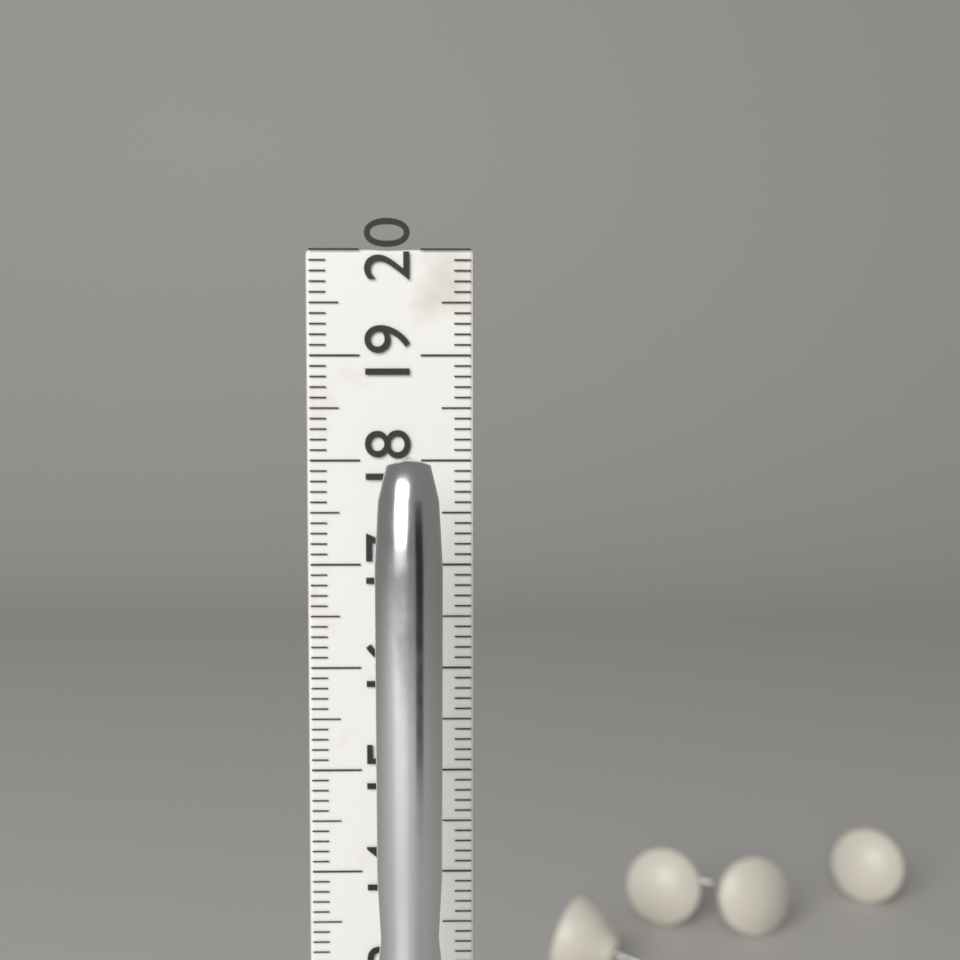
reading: 18.1 cm
